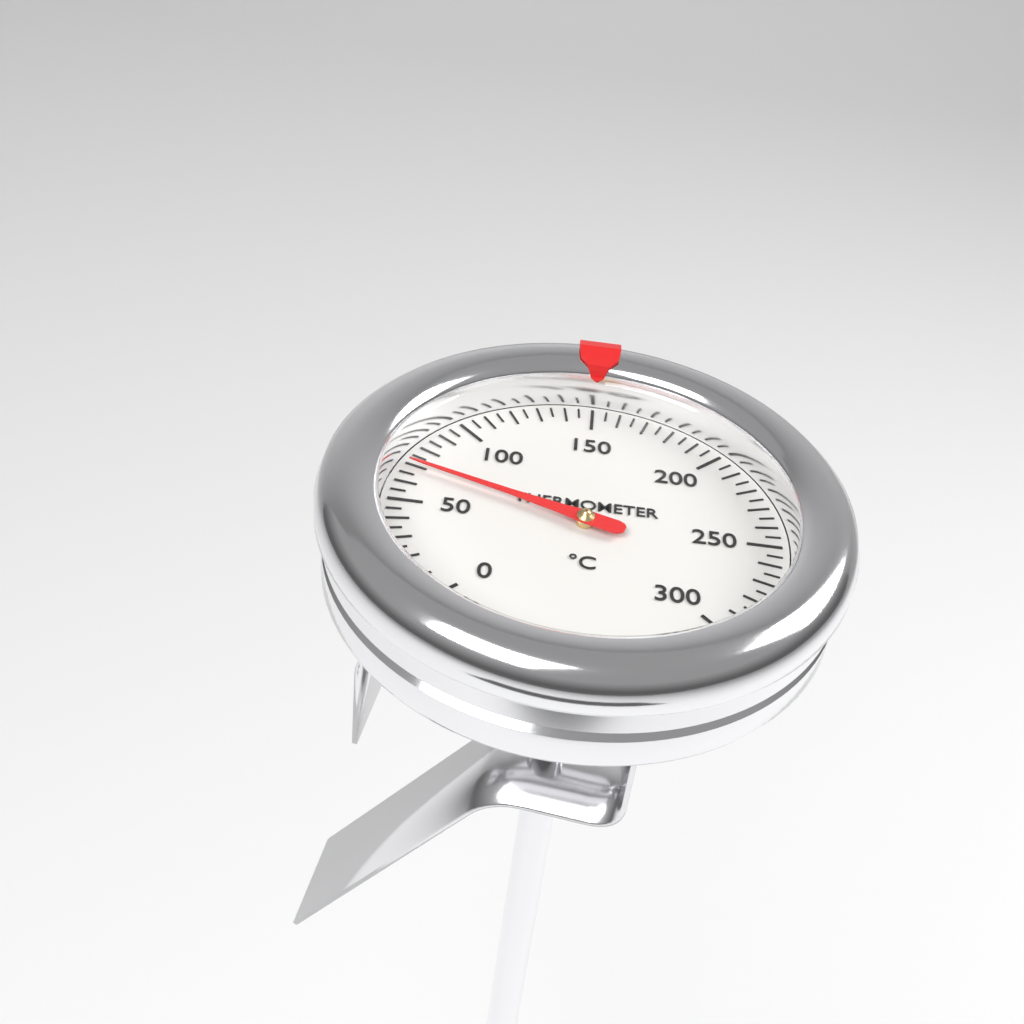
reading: 70 °C
